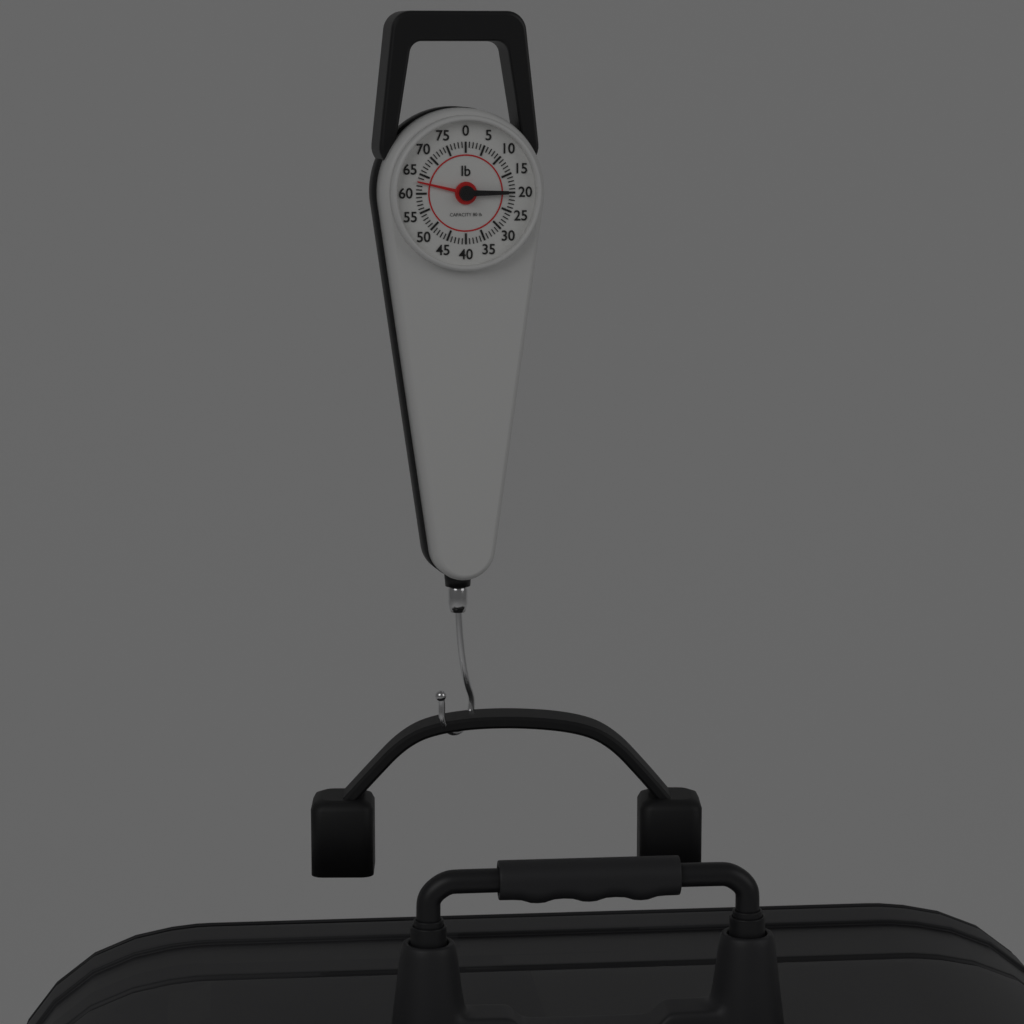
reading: 63 lb
